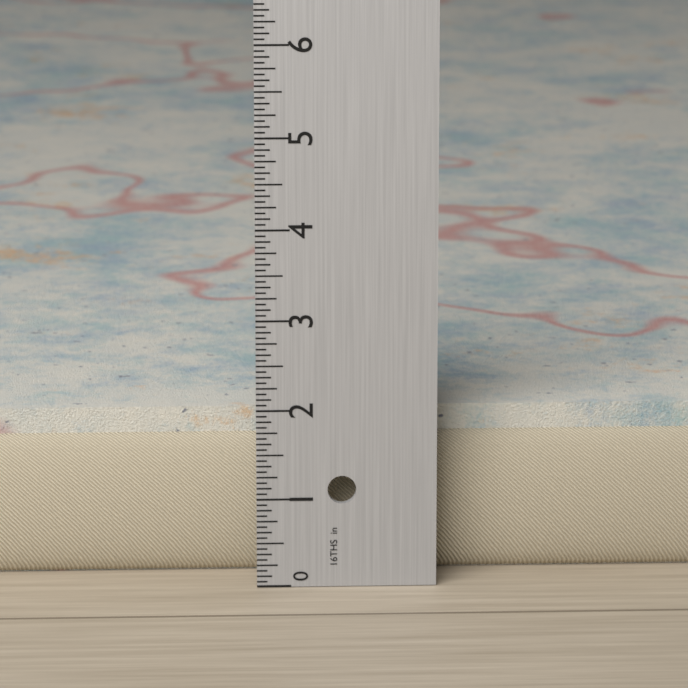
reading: 1.8750 in
